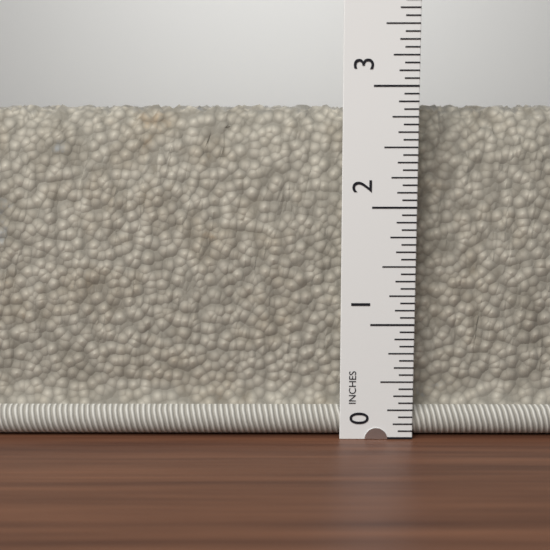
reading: 2.8750 in
